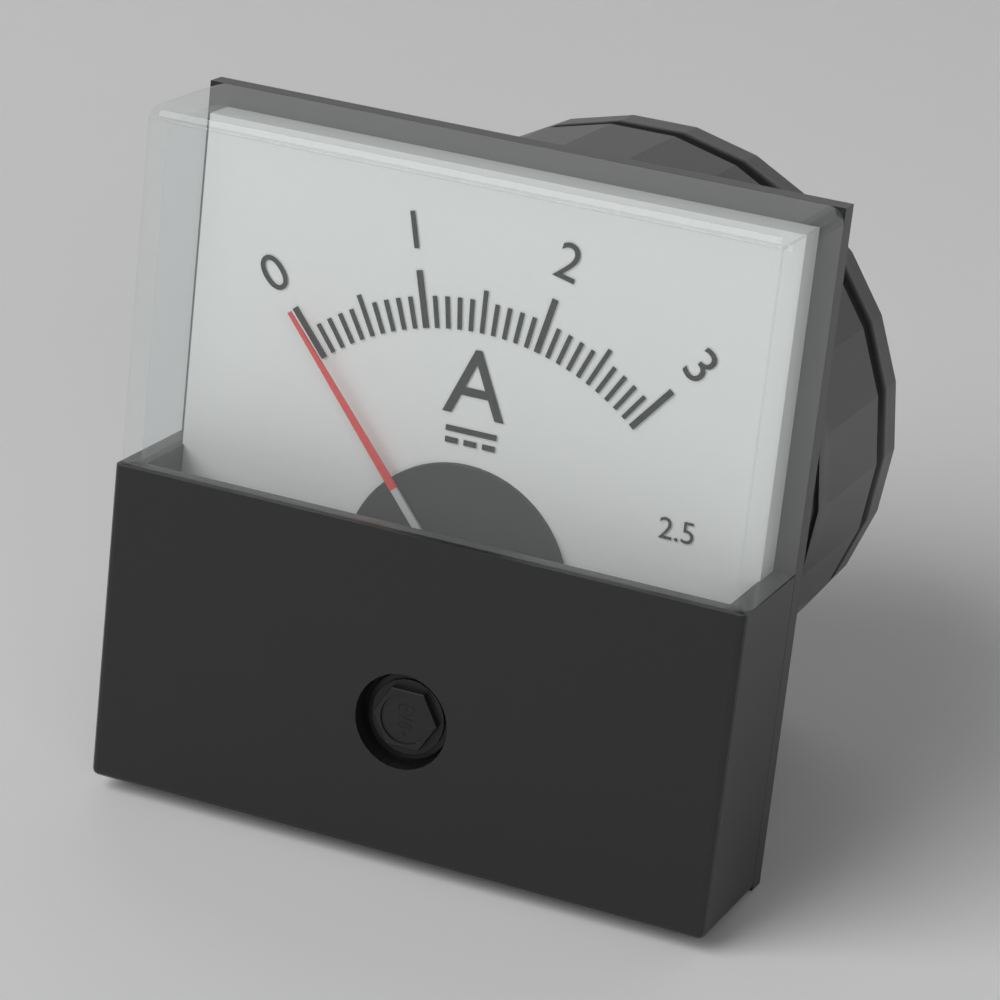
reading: 0.0 A
